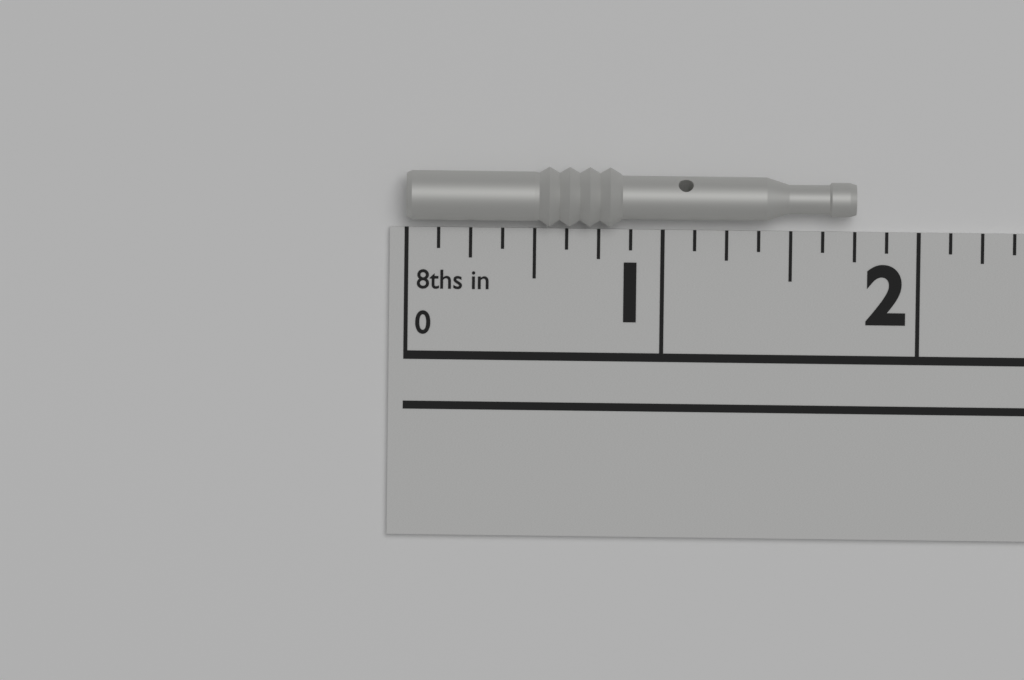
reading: 1.750 in
